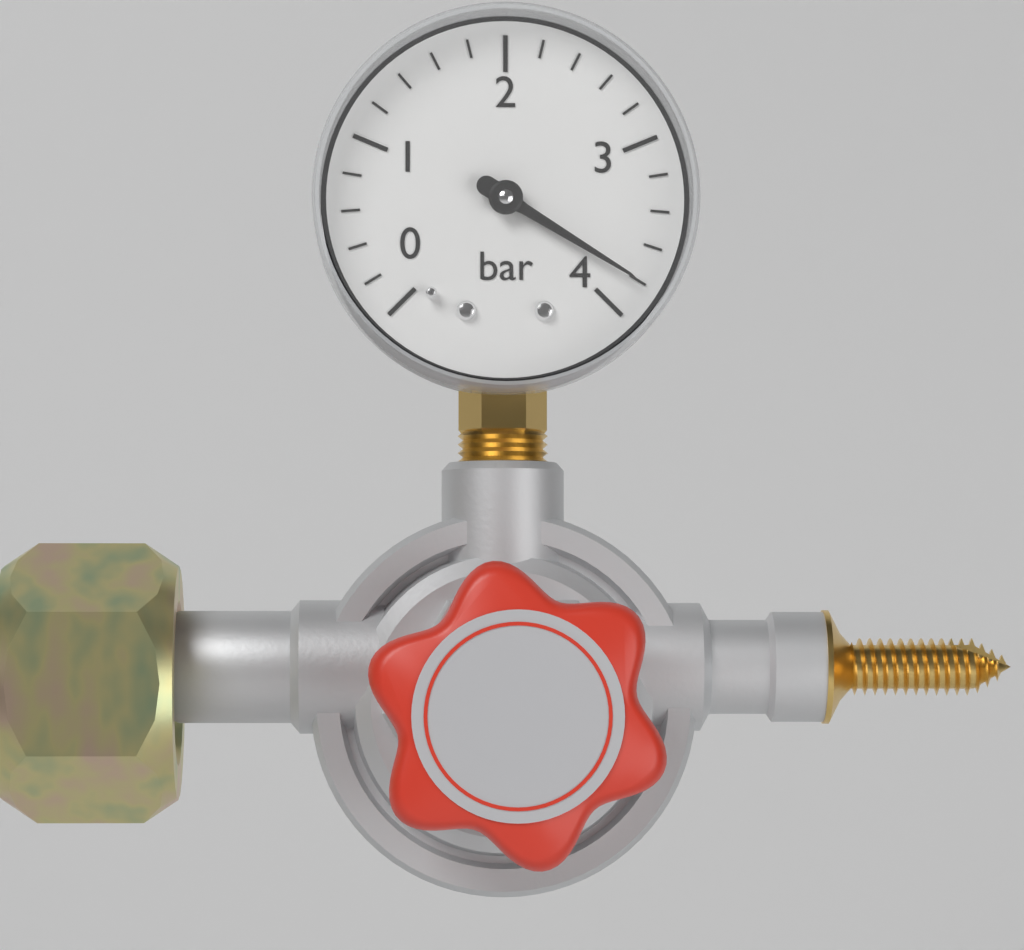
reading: 3.8 bar
